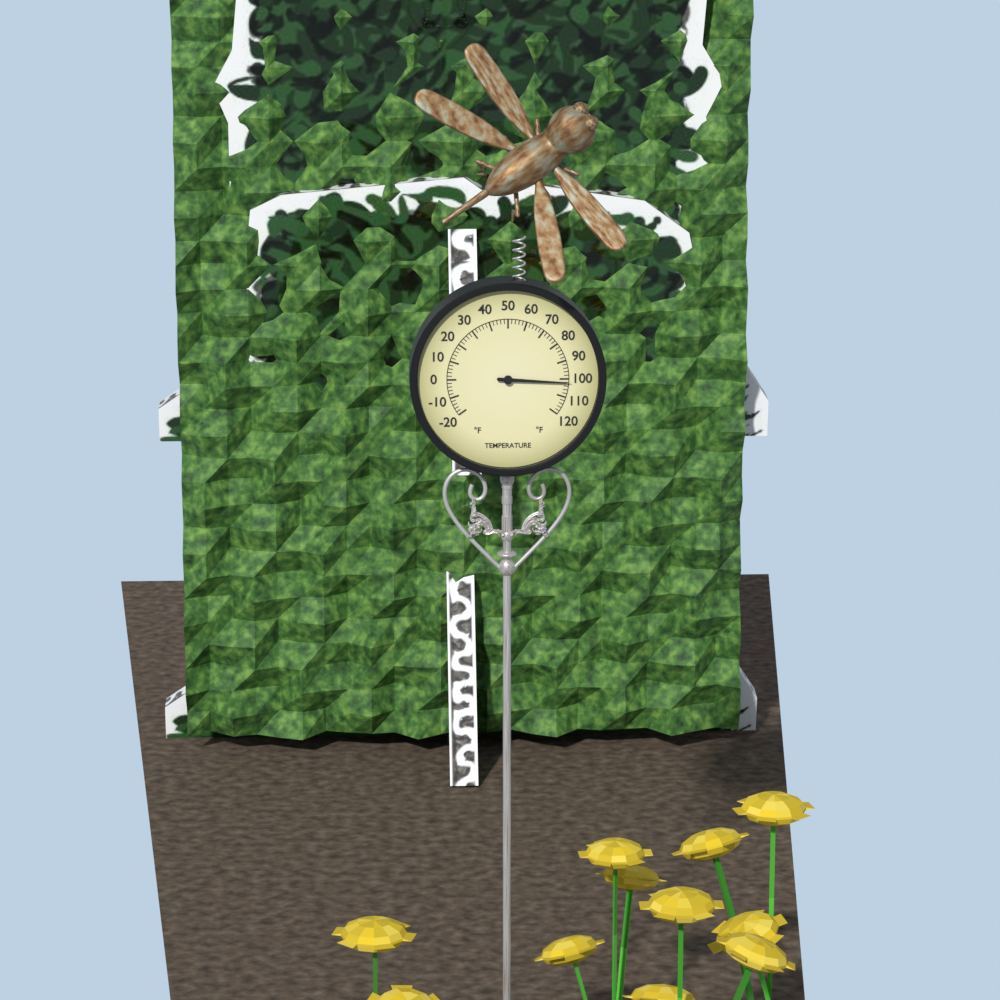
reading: 102 °F
